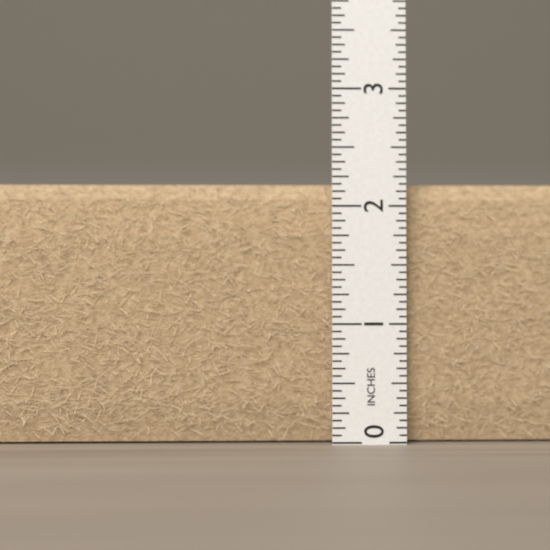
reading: 2.1875 in
